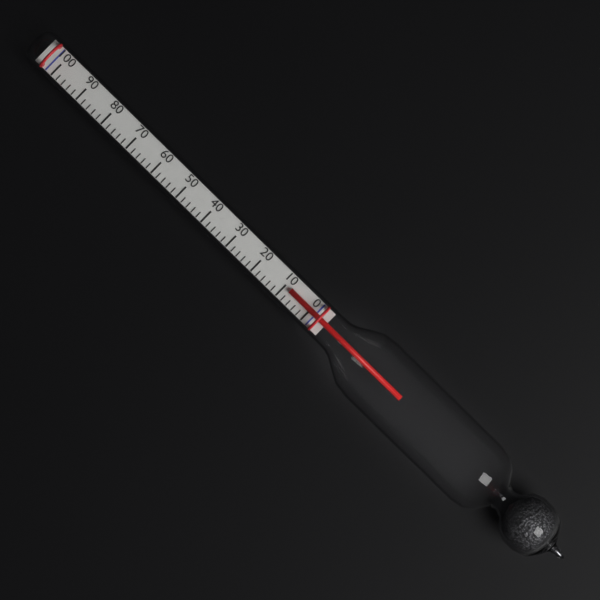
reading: 8 (no unit)
